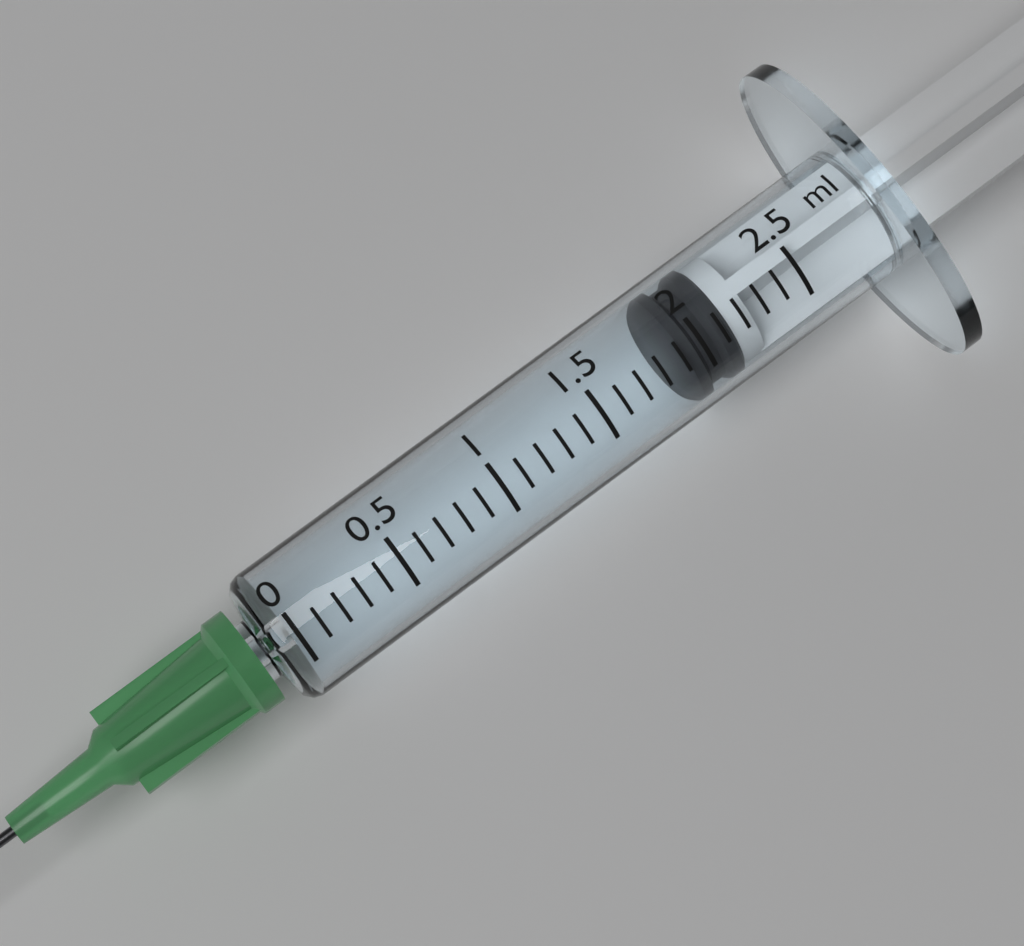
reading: 1.9 ml
